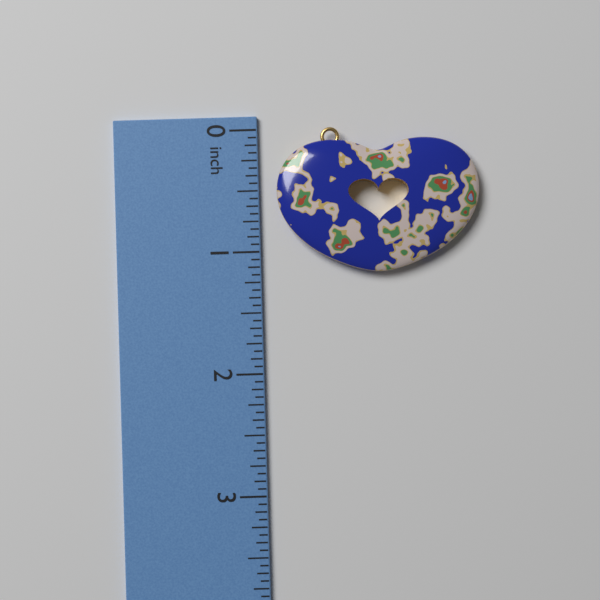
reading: 1.1875 in
